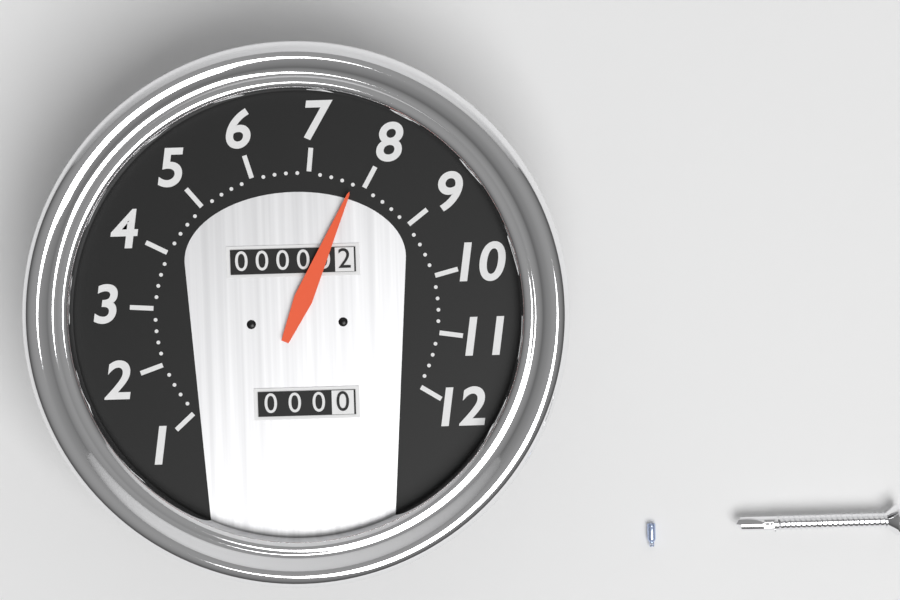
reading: 7.8 (no unit)
